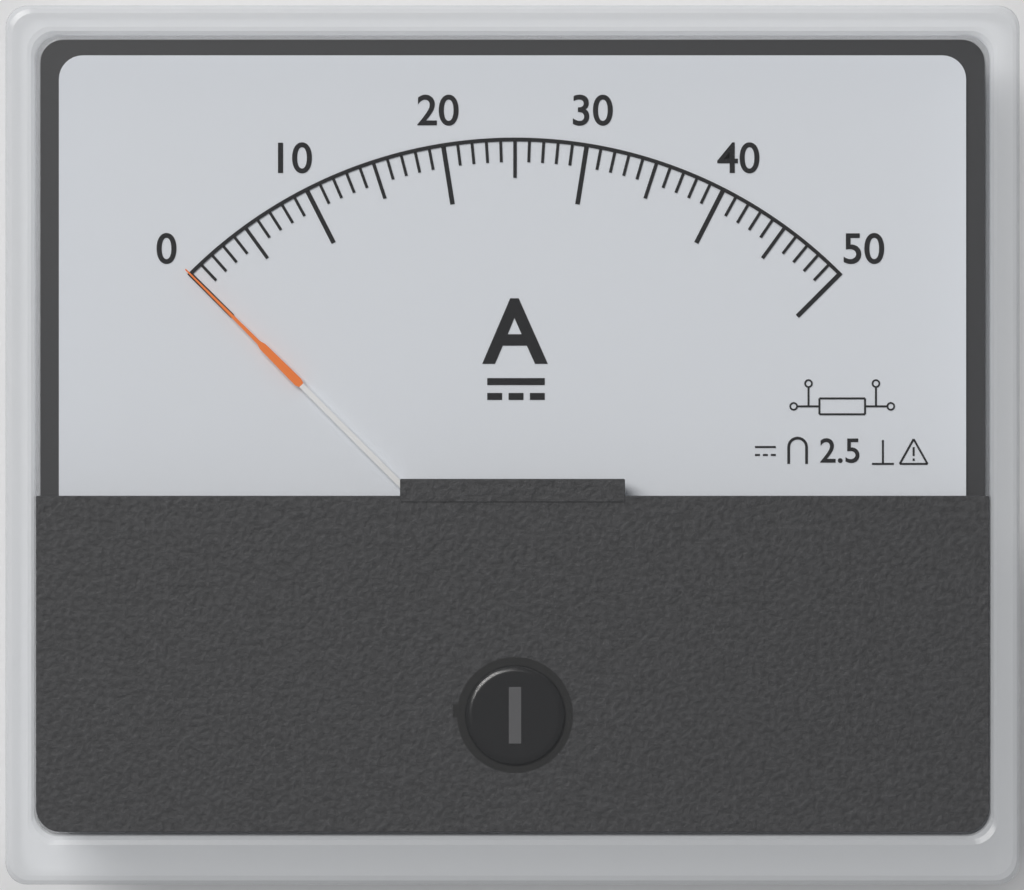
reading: 0 A
